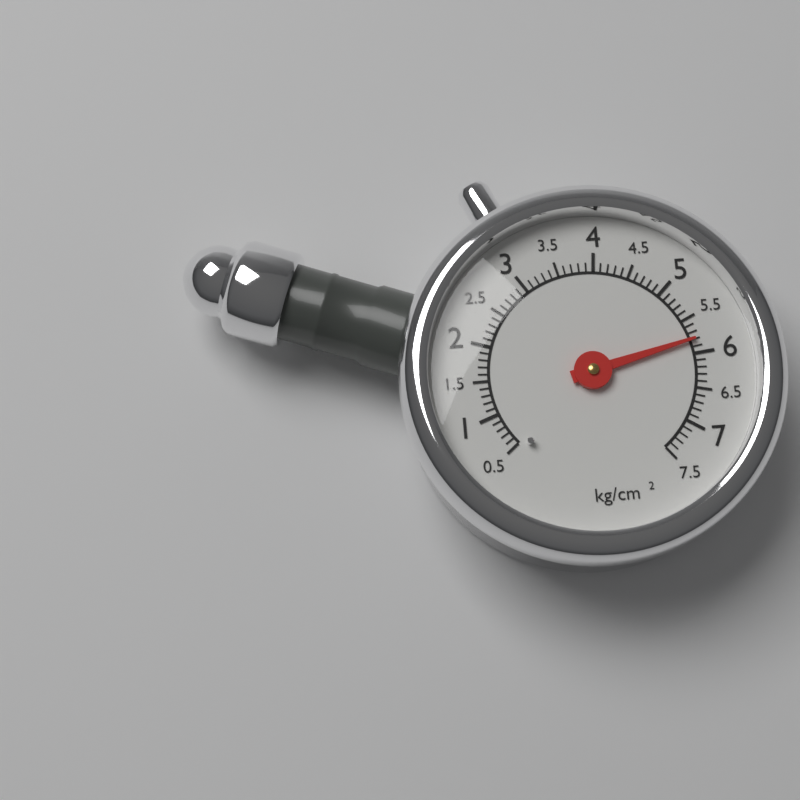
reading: 5.8 kg/cm²
